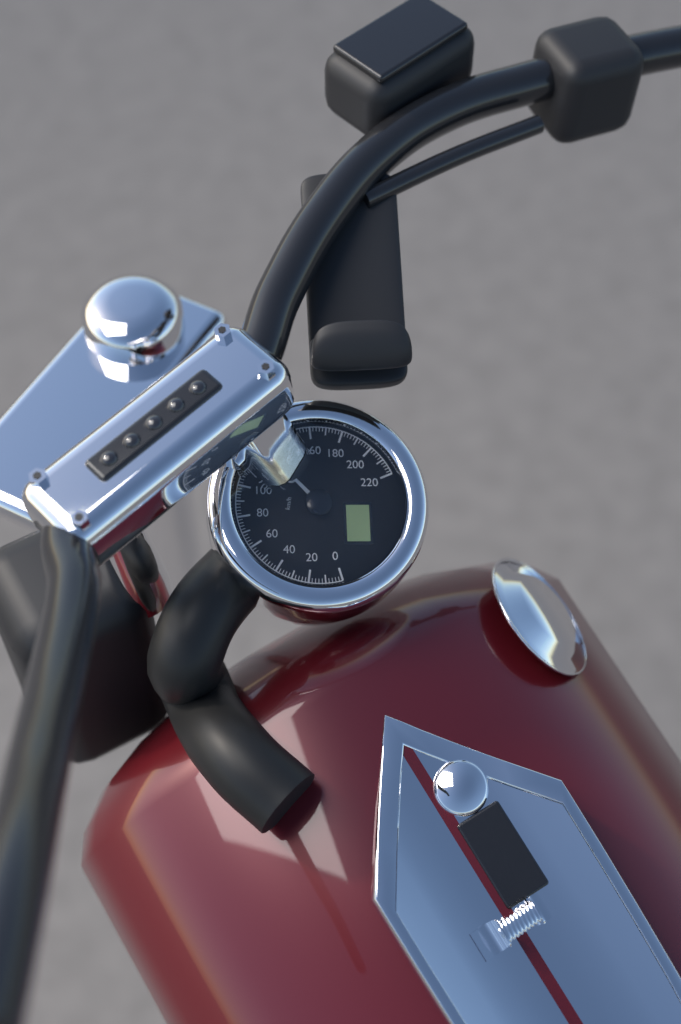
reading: 128 km/h
